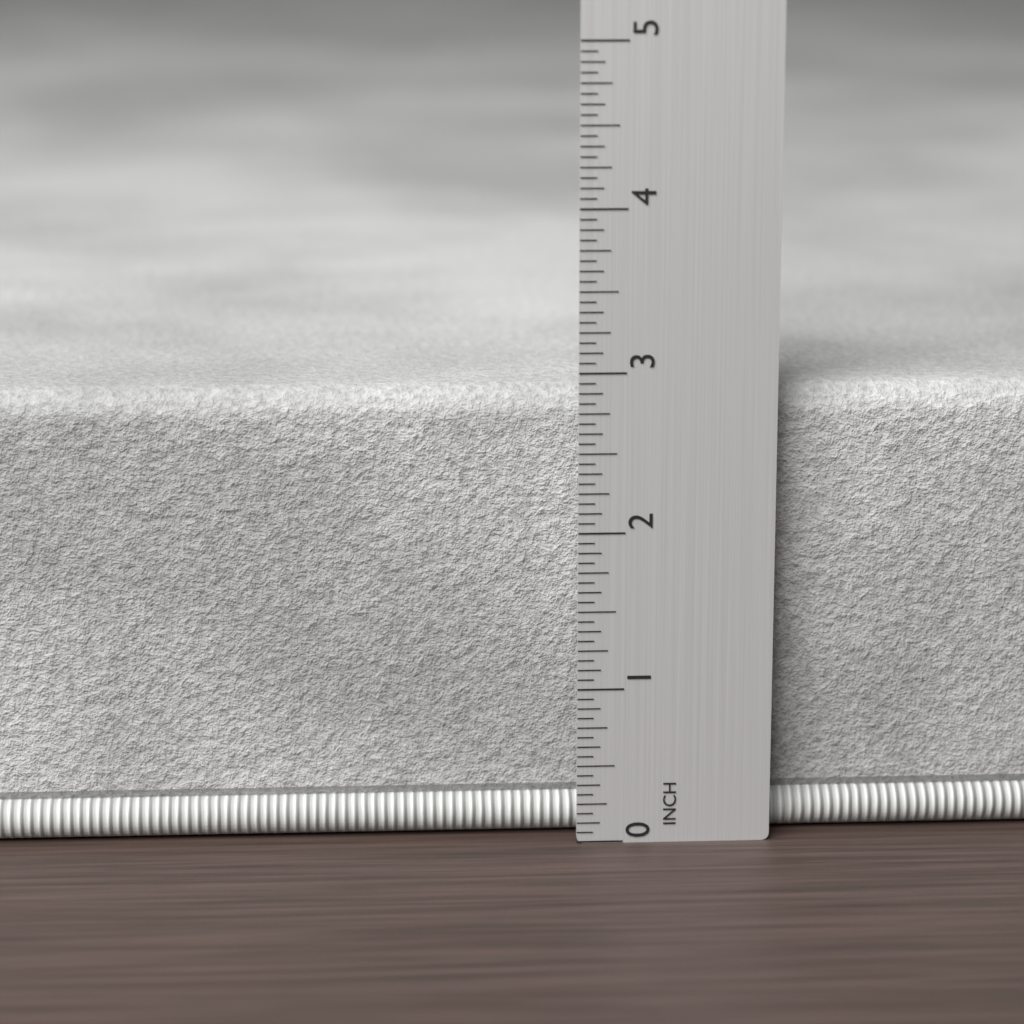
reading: 2.8750 in
